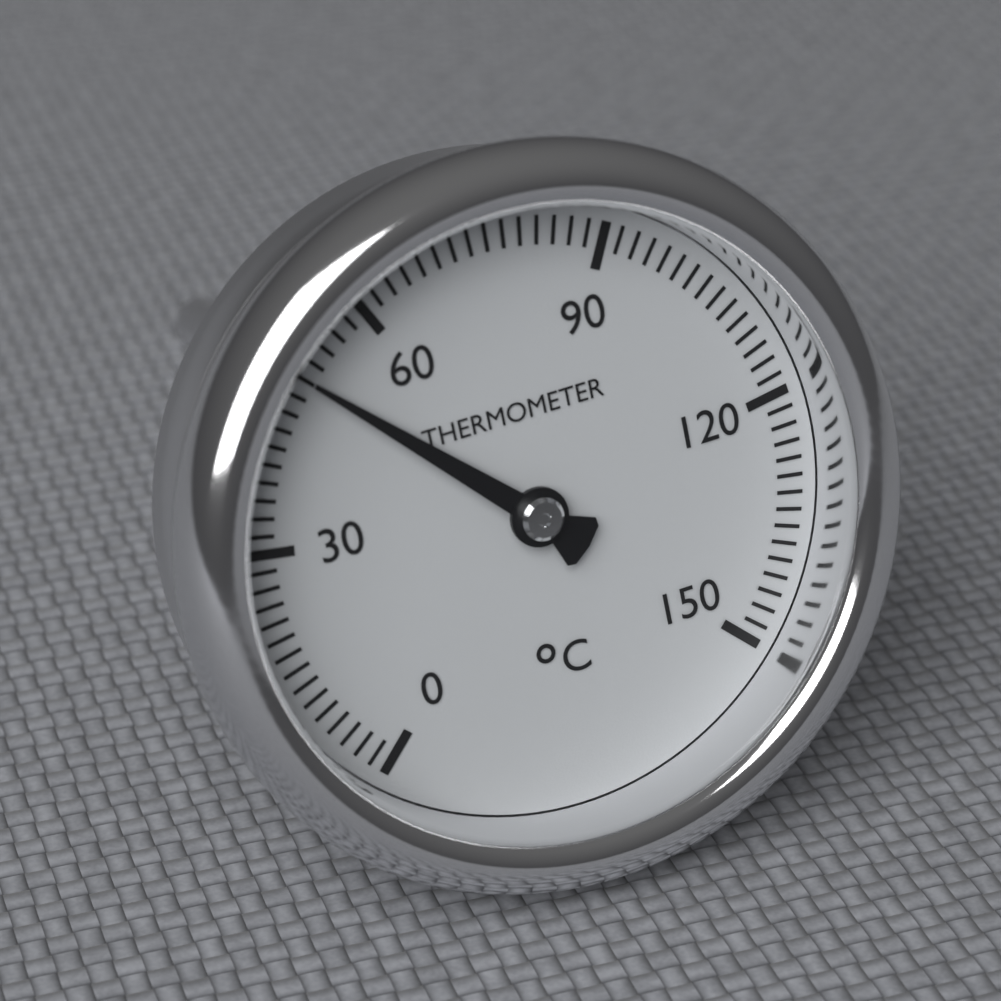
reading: 50 °C
